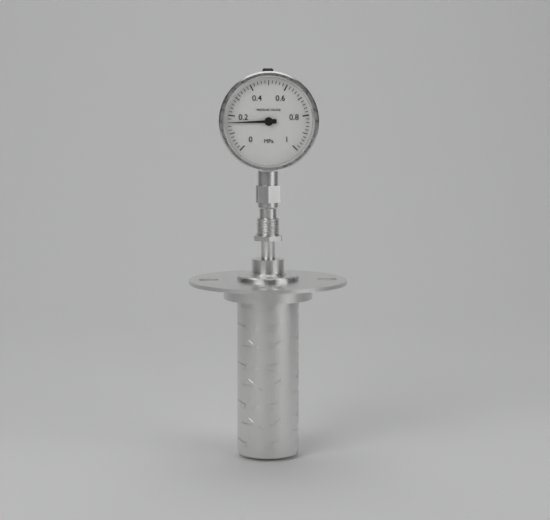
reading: 0.16 MPa
